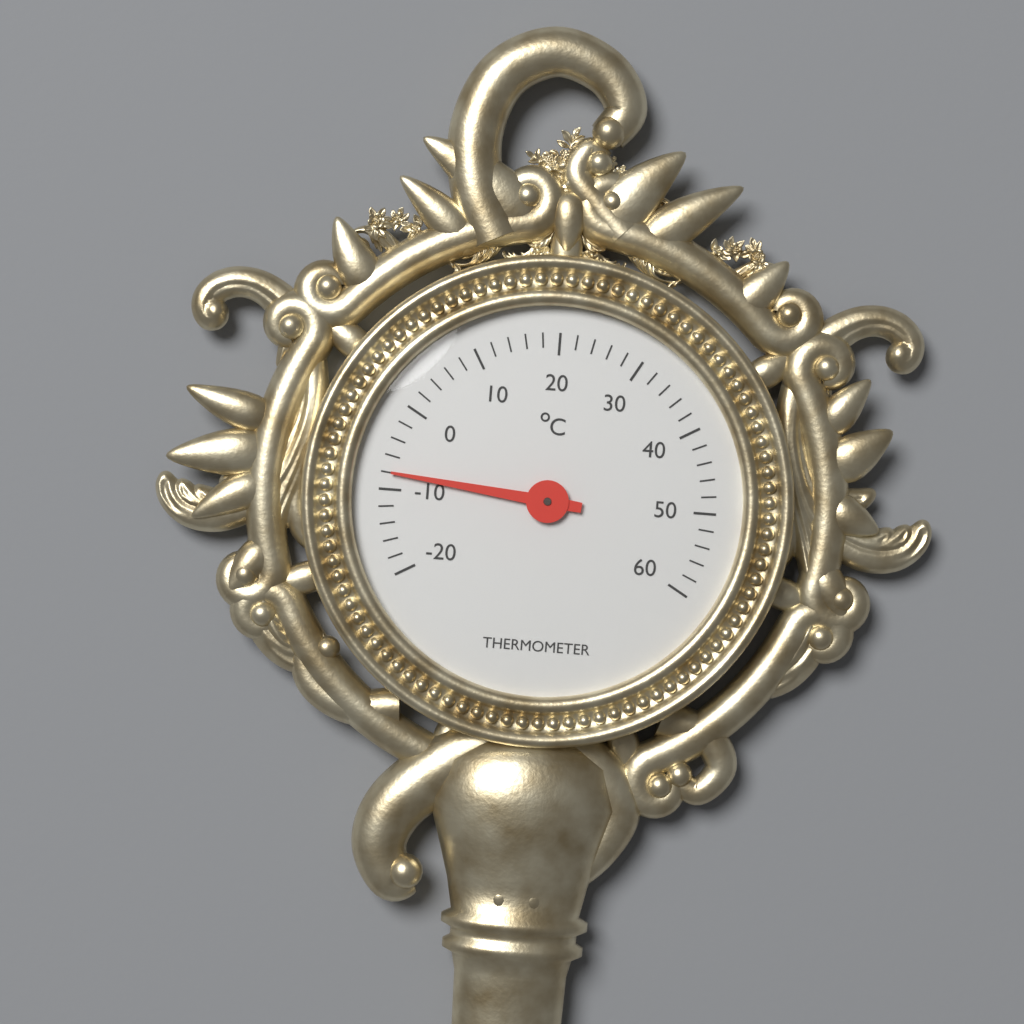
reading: -8 °C
